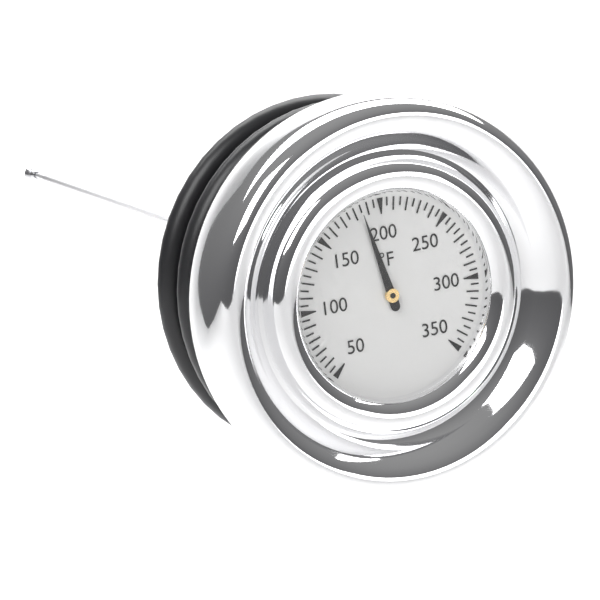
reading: 185 °F
